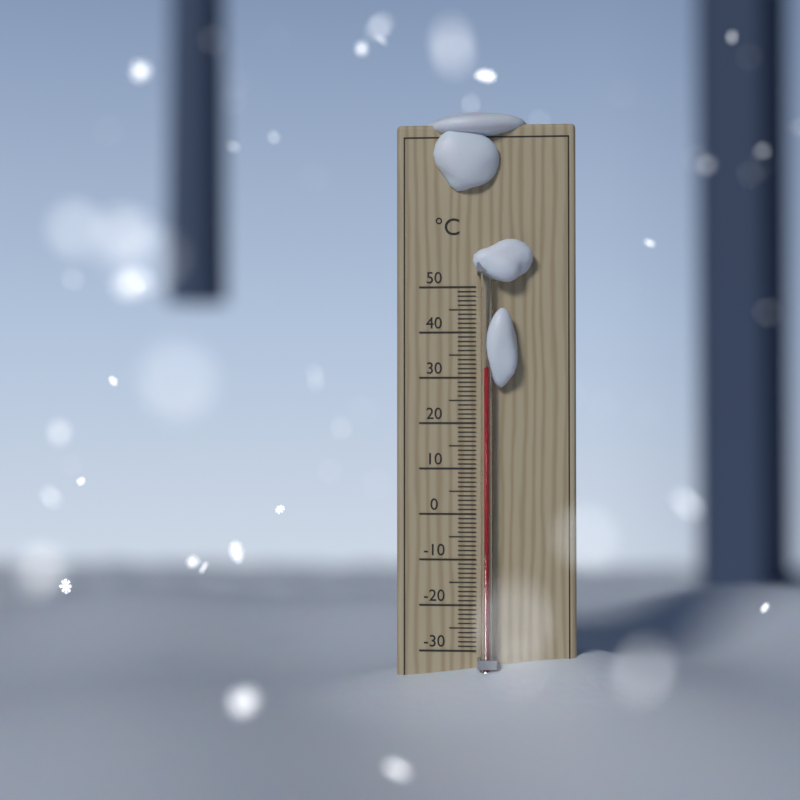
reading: 32 °C
